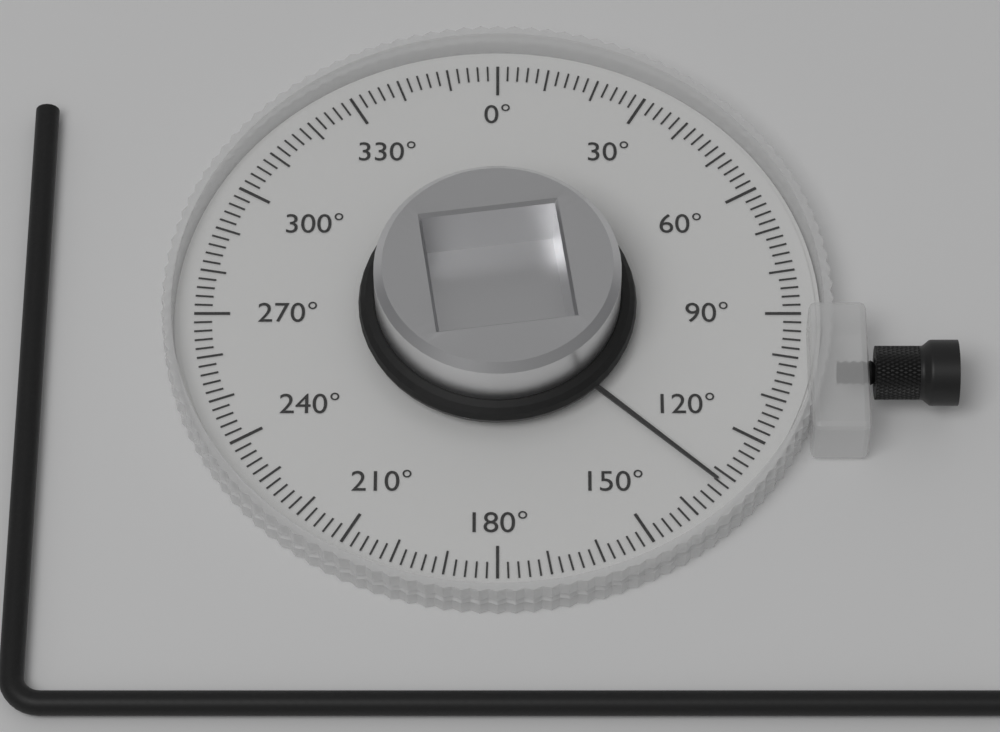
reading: 132 °
